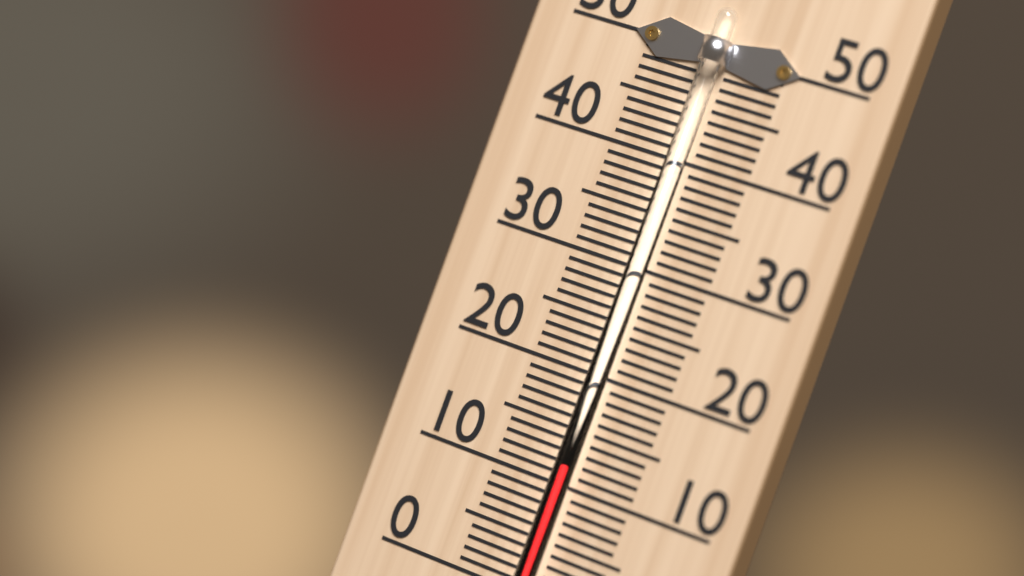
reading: 12 °C
